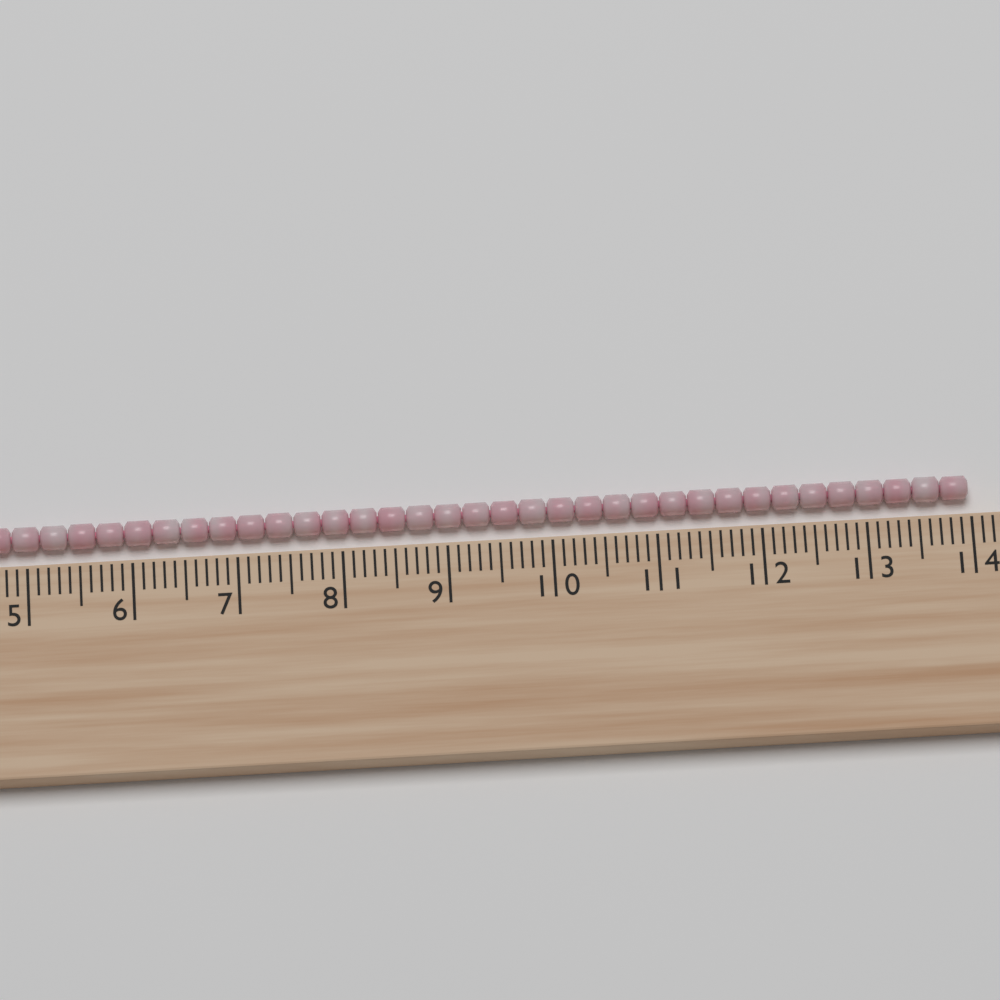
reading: 14.0 cm
